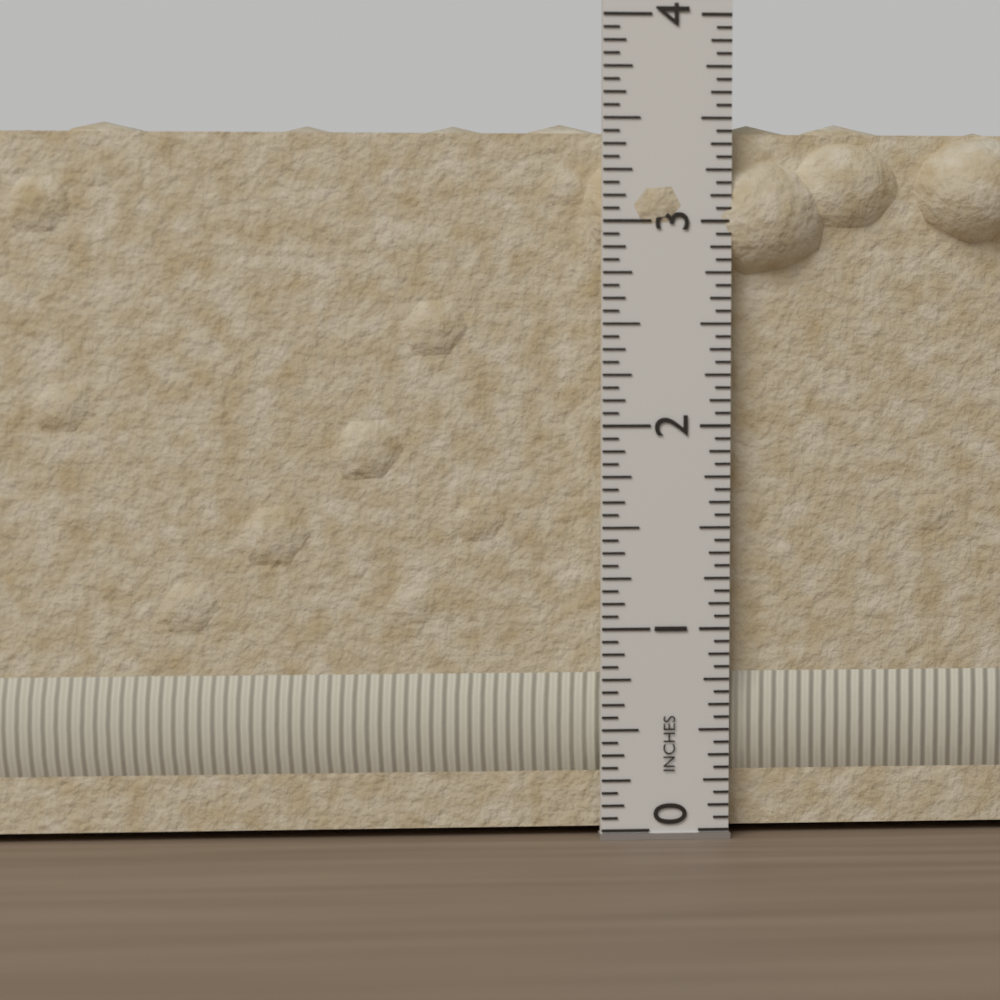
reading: 3.5000 in
